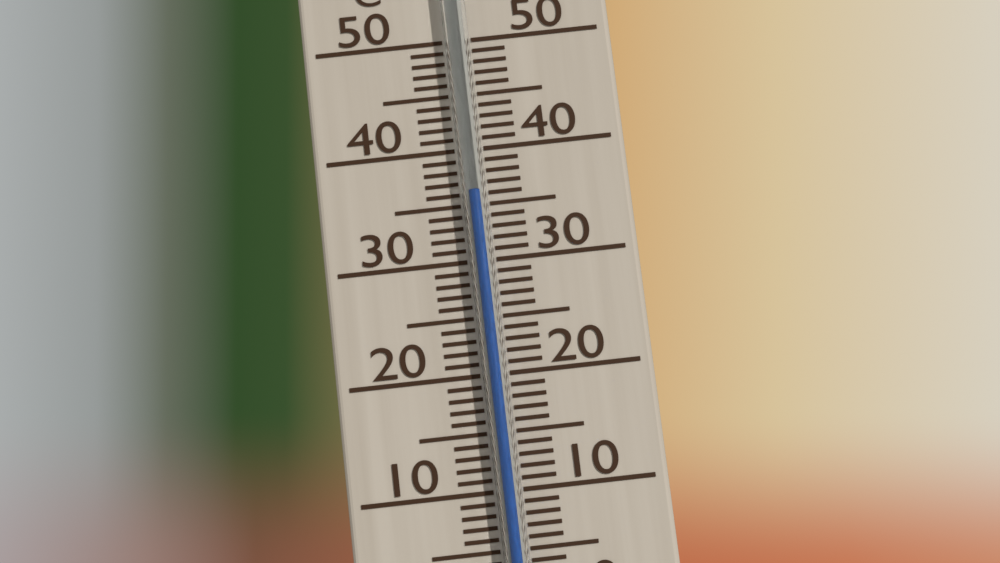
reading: 36 °C
